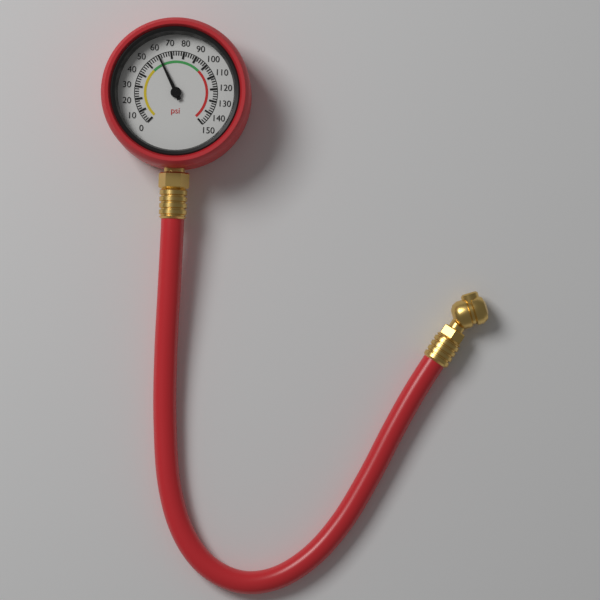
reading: 60 psi
